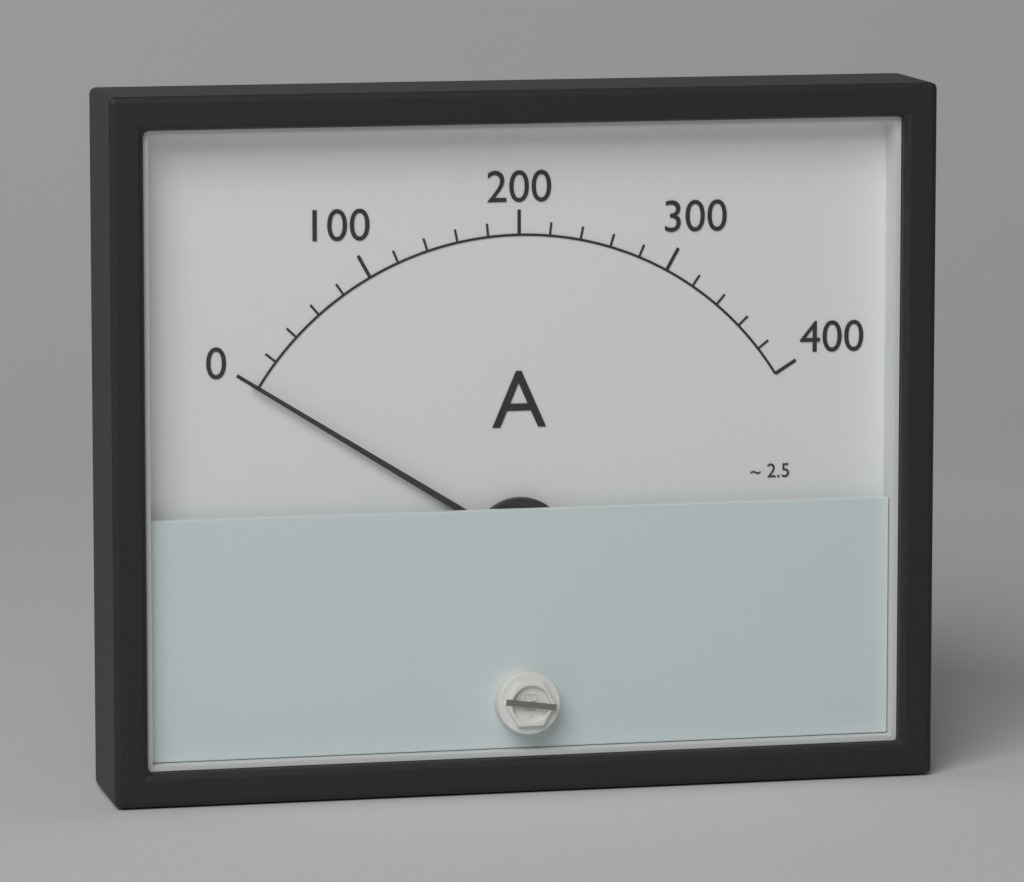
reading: 0 A
